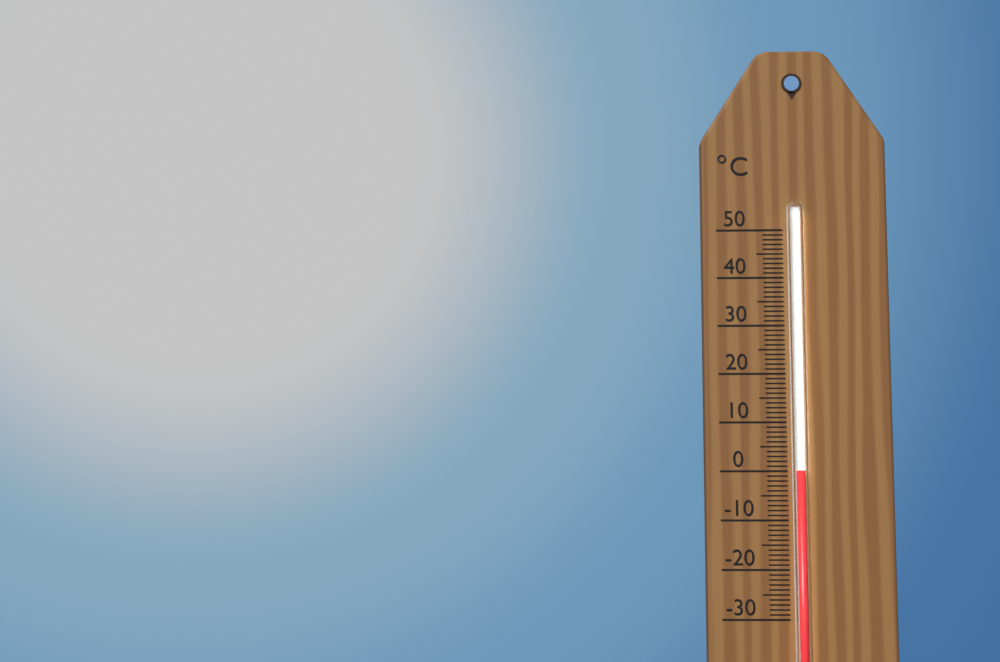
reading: 0 °C
